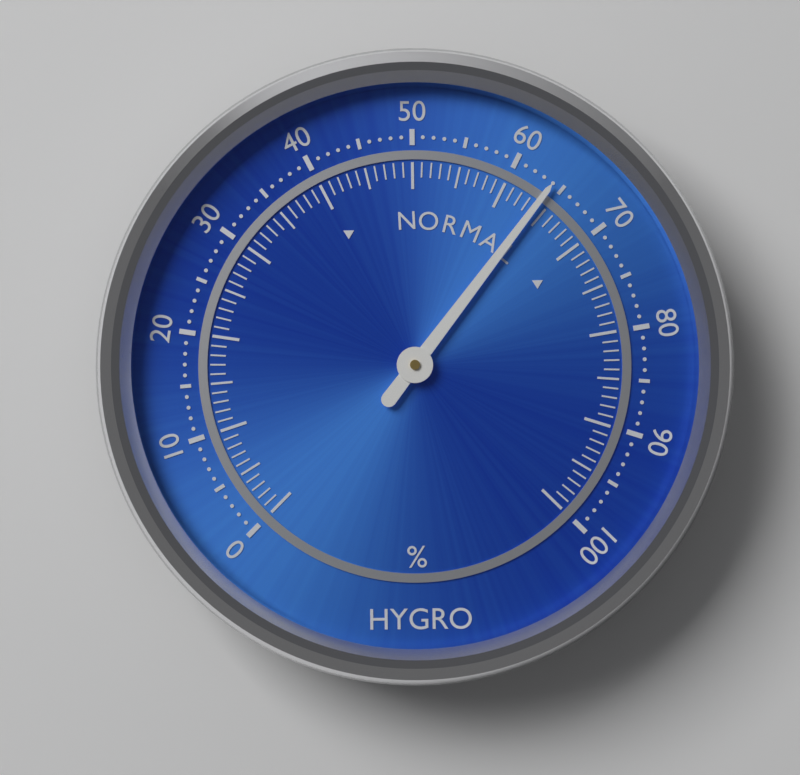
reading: 64 %
